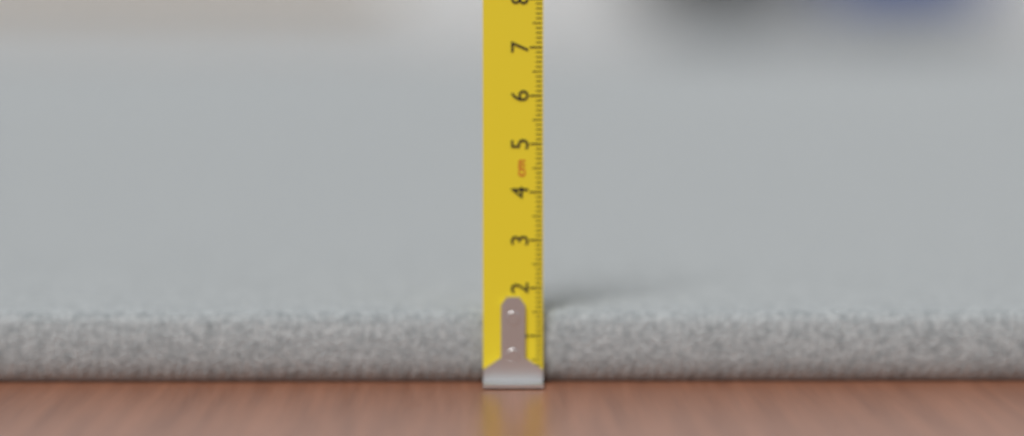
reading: 1.5 cm
